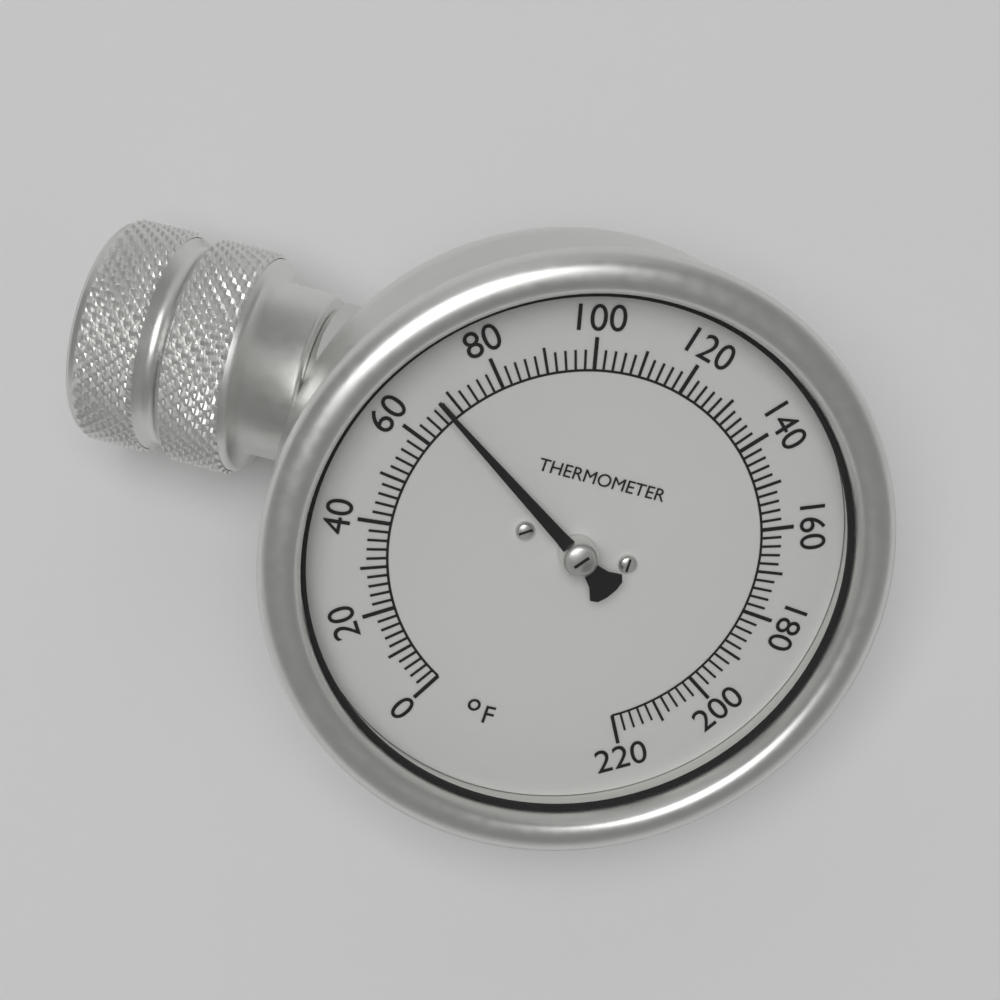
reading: 68 °F
